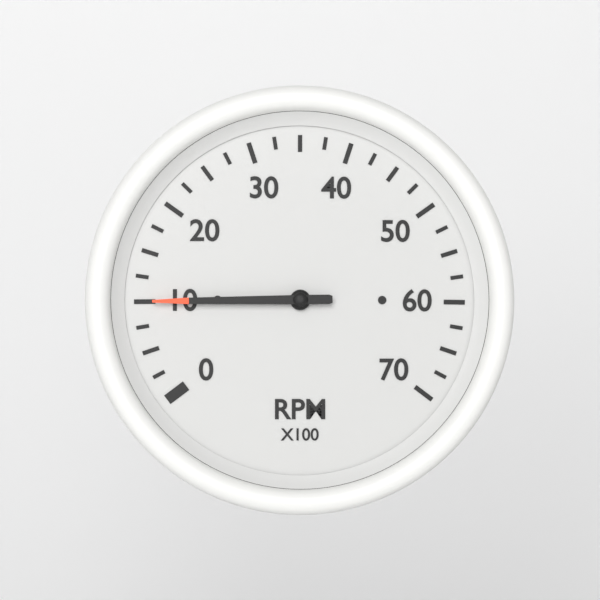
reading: 10.0 RPM x100
